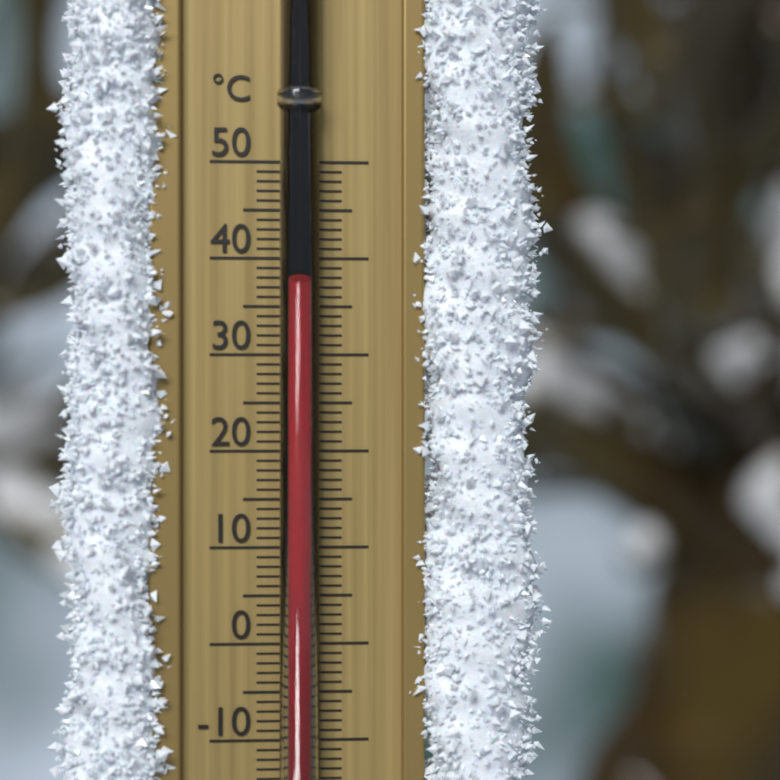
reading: 37 °C
